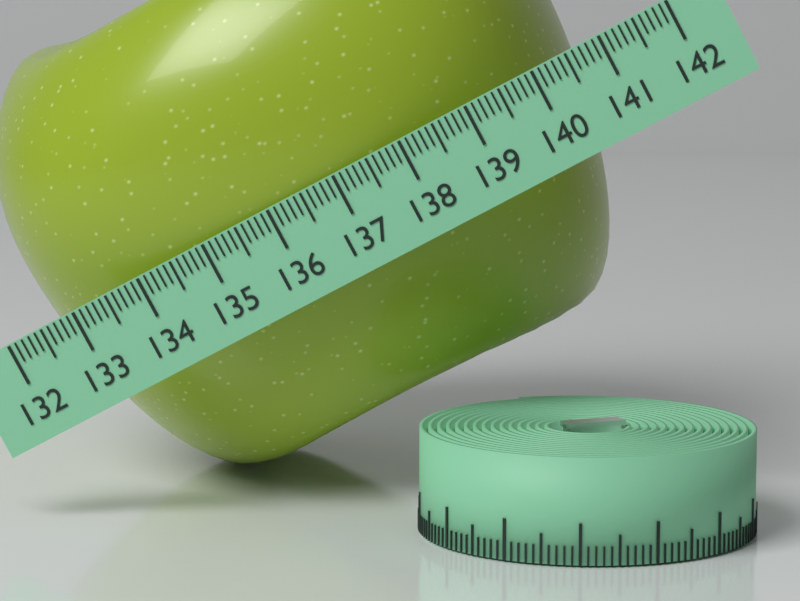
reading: 140.6 (no unit)
